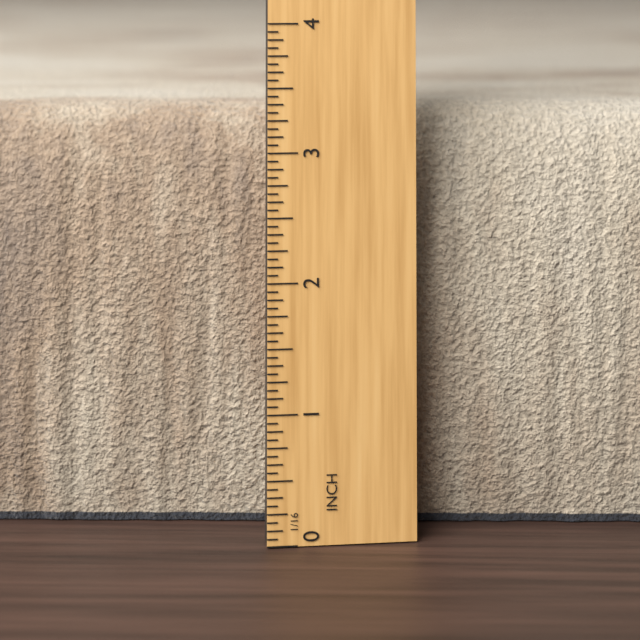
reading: 3.3125 in
